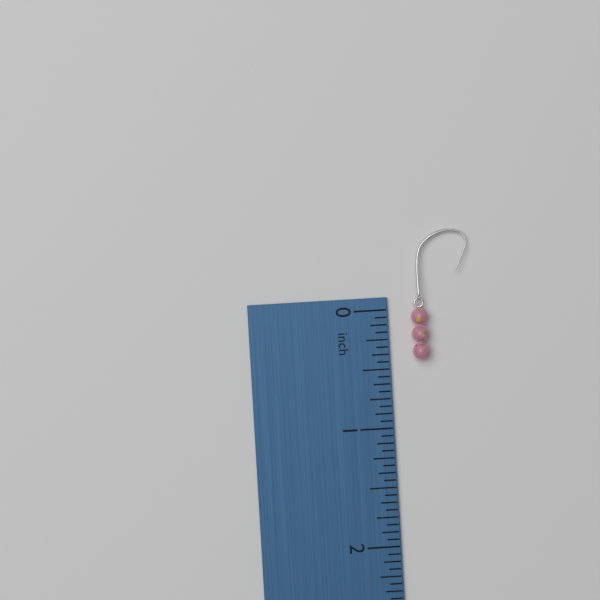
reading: 0.4375 inch
